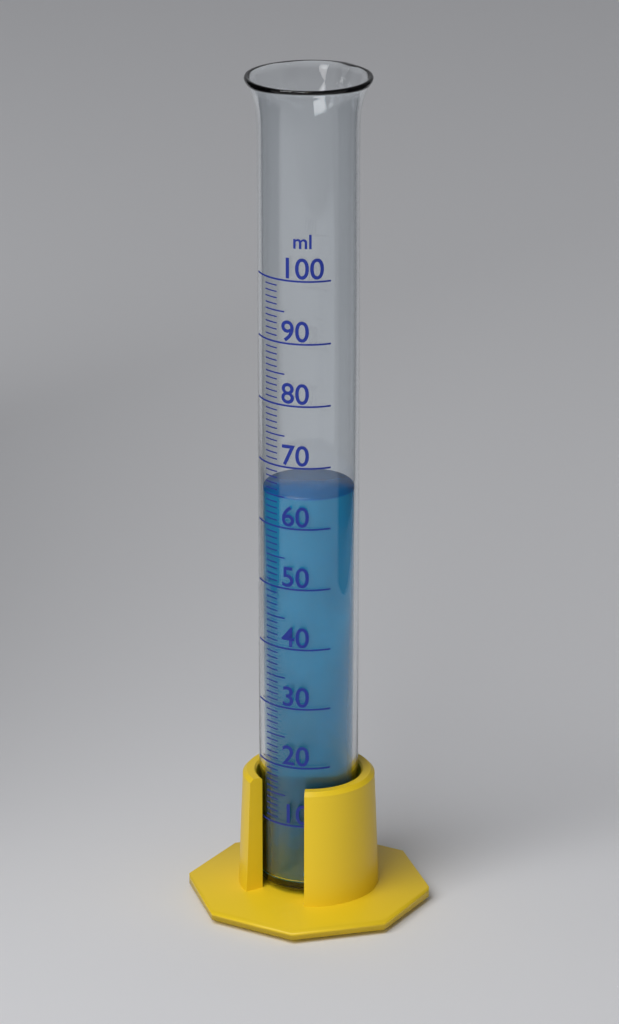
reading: 65 ml
